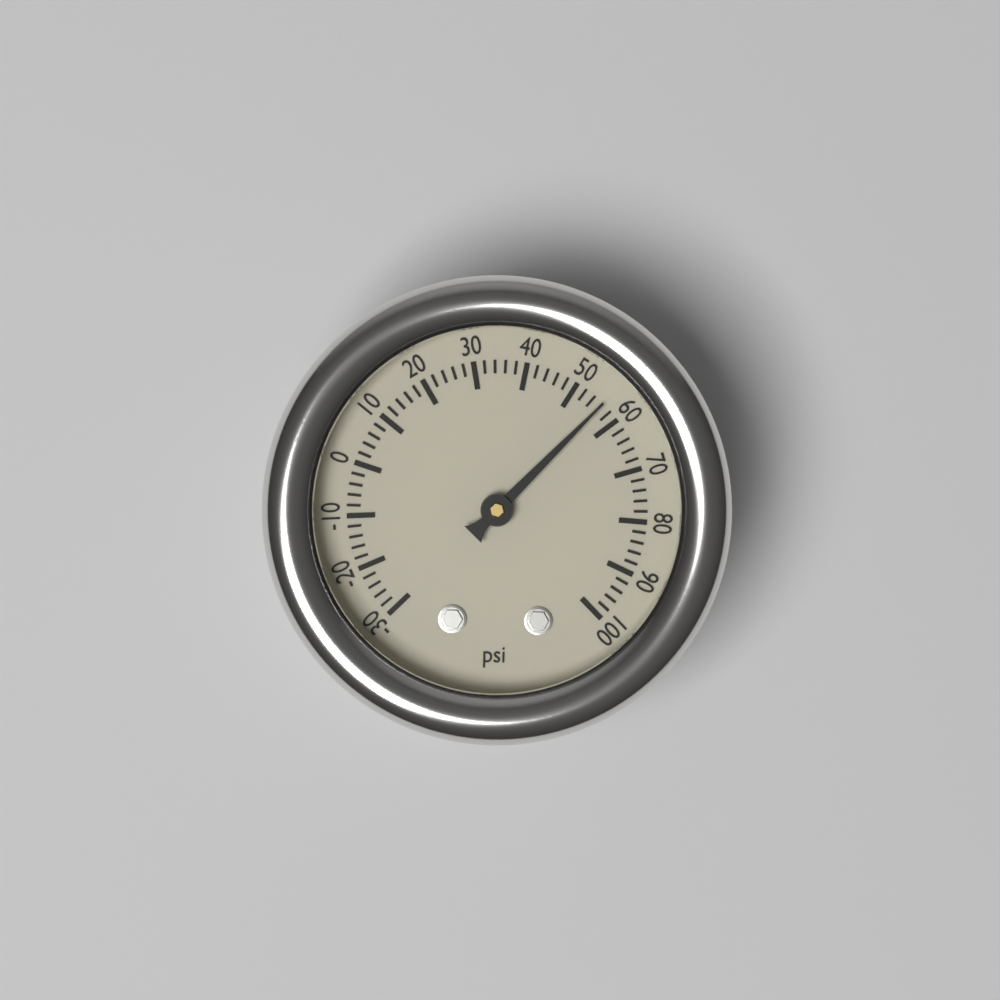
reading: 56 psi
